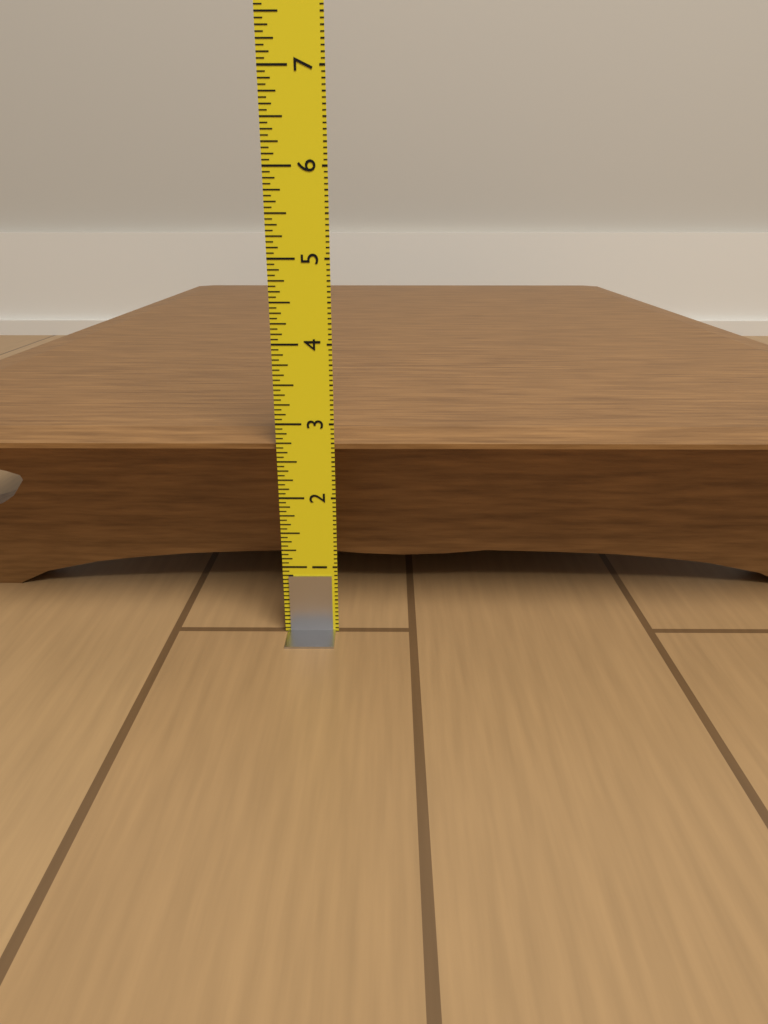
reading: 2.8125 in
